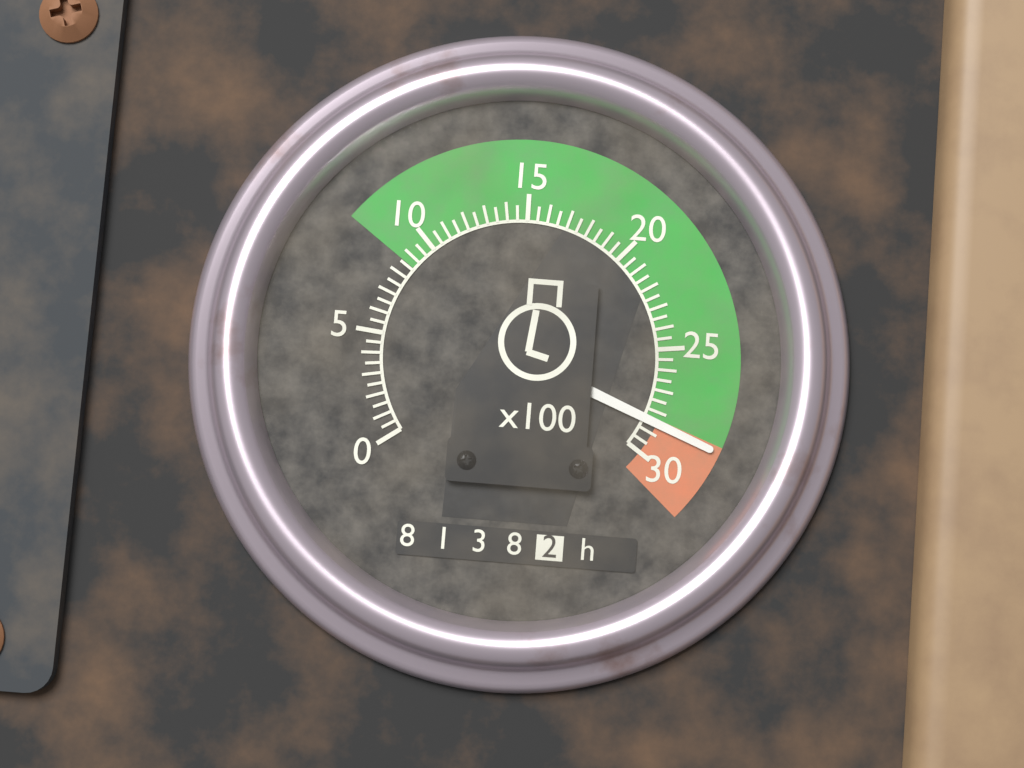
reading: 28.5 x100 rpm
